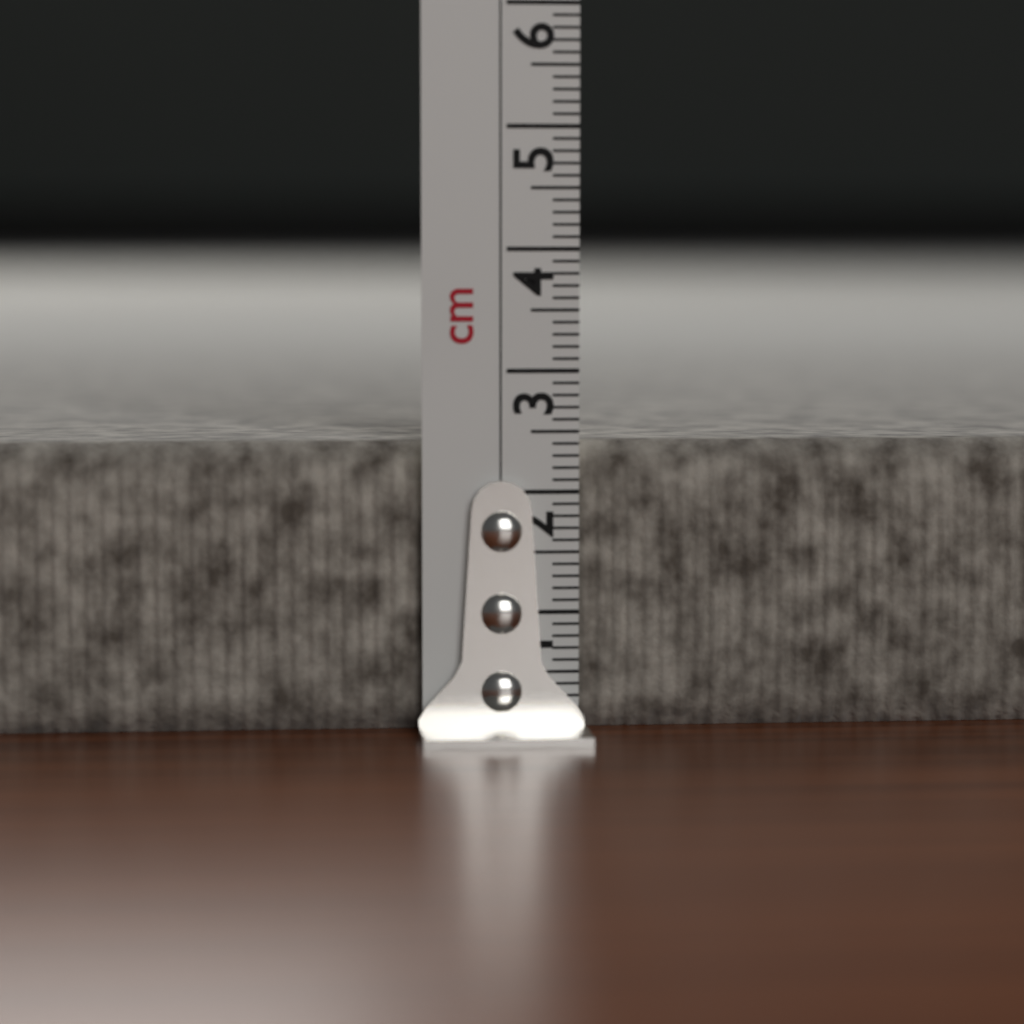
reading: 2.4 cm
